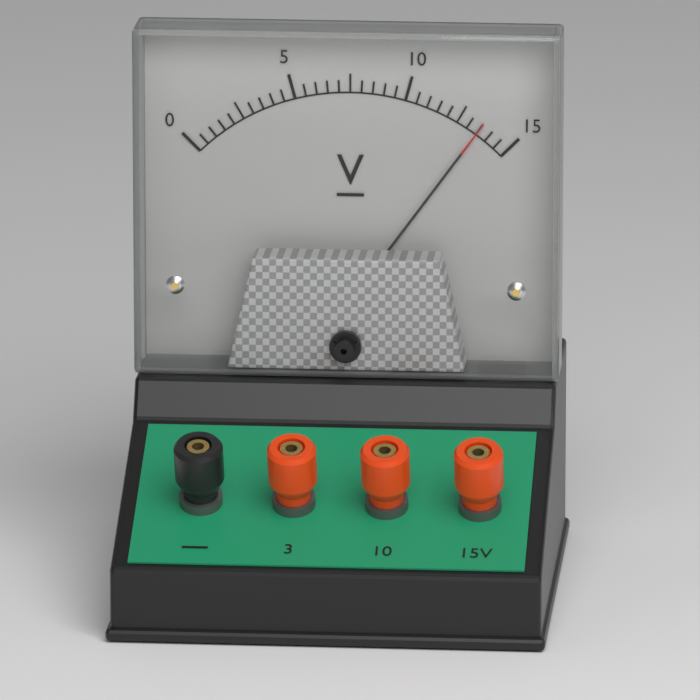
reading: 13.5 V
